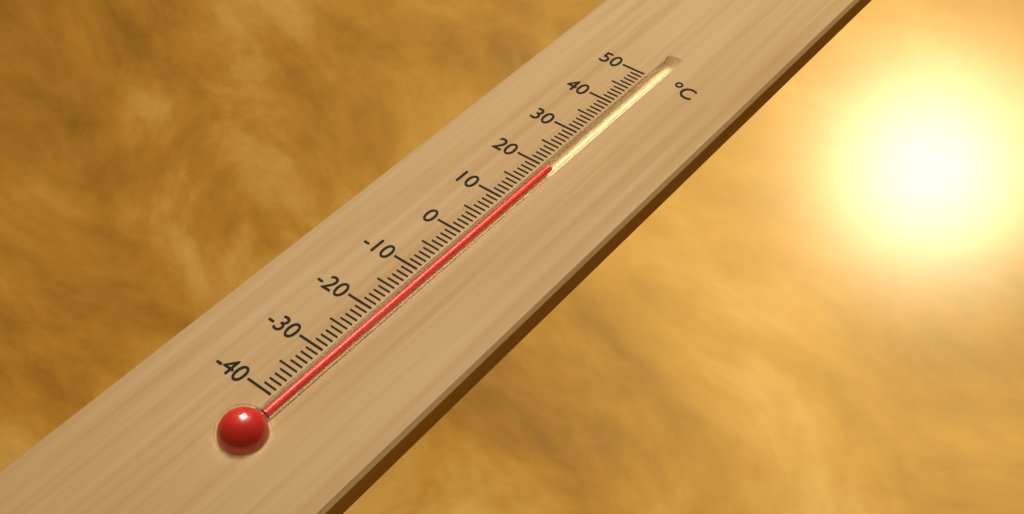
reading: 20 °C
